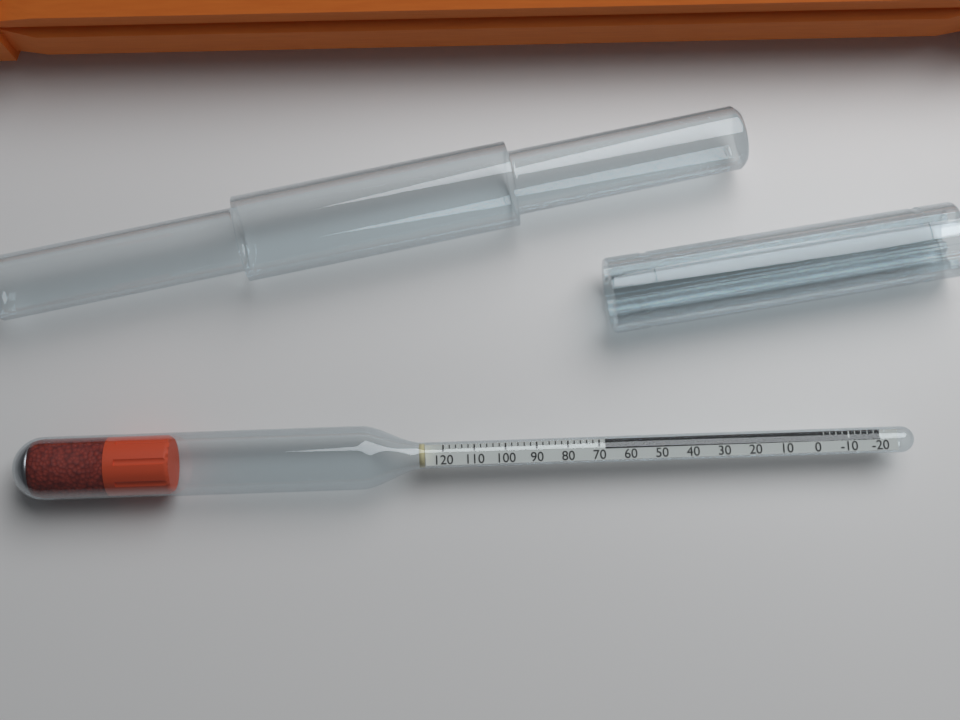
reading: 68 (no unit)
